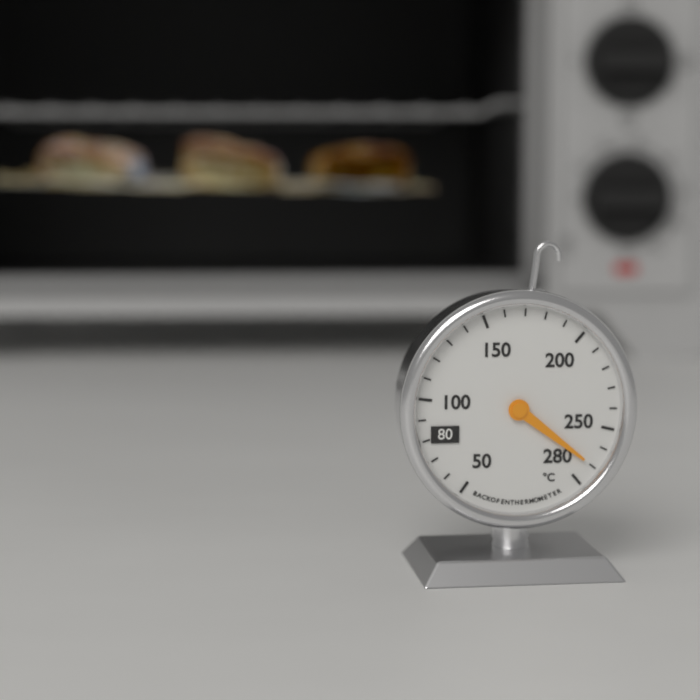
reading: 270 °C
